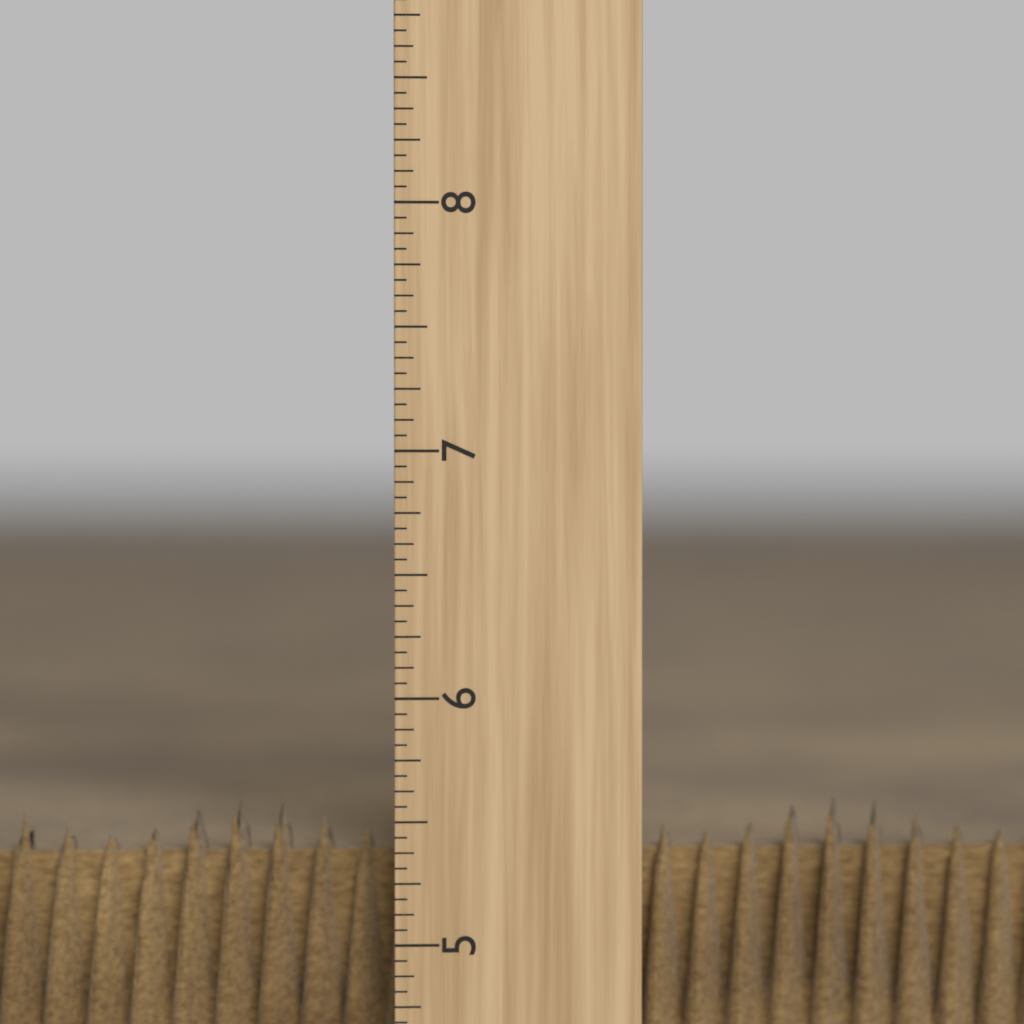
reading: 5.5625 inch
